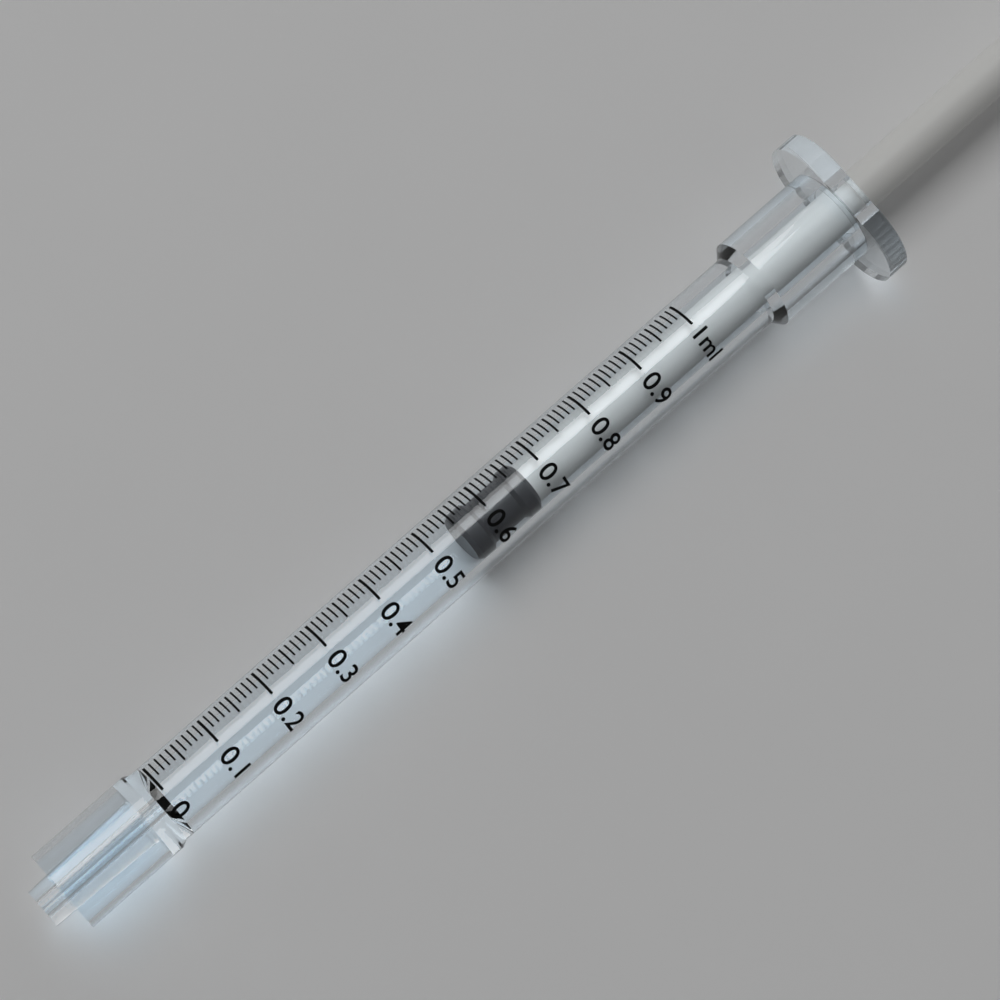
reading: 0.55 ml
